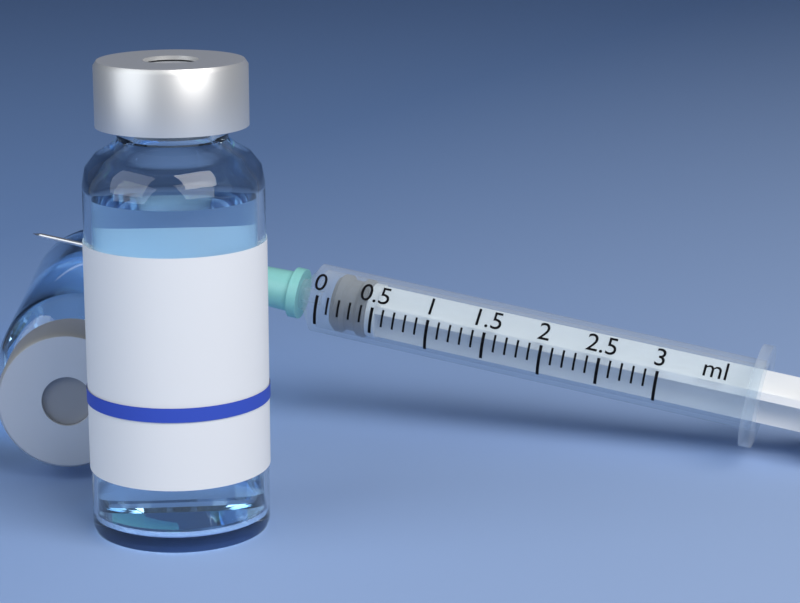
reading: 0.1 ml
